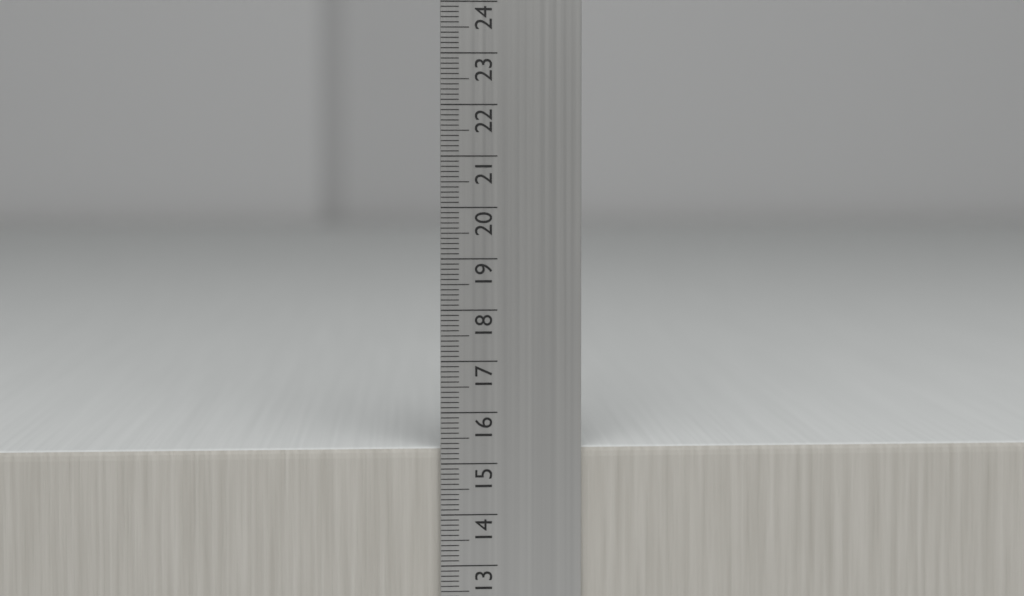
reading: 15.3 cm
